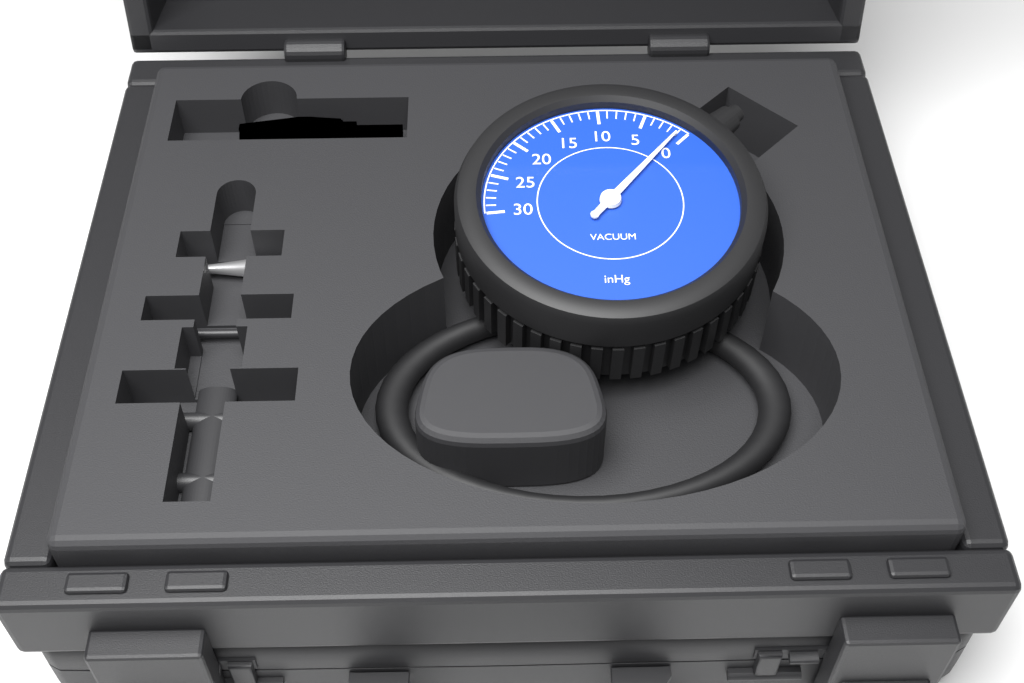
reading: 1 inHg
